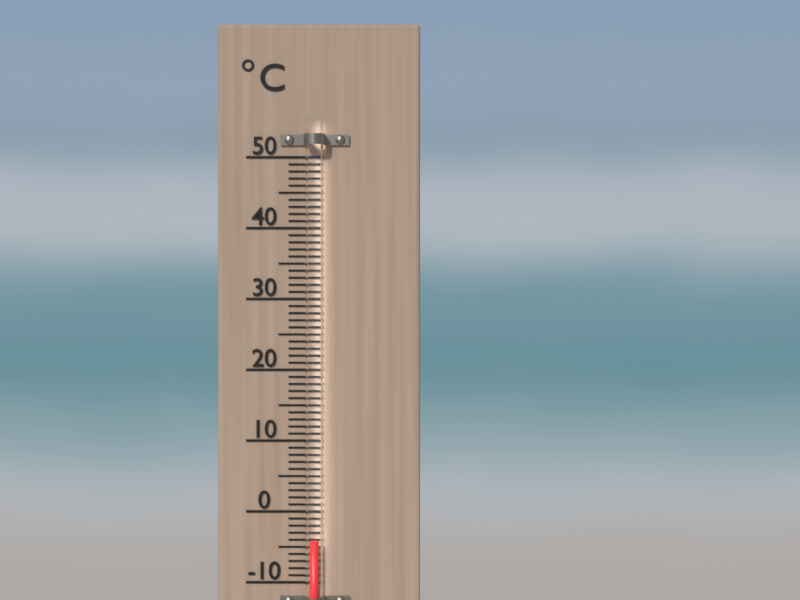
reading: -4 °C
